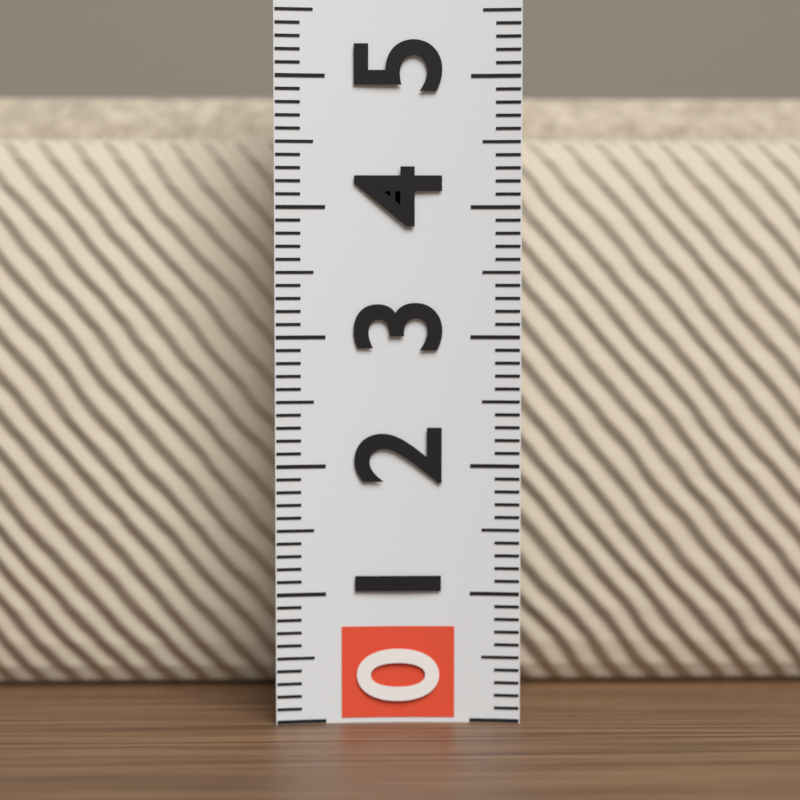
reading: 5.0 (no unit)
